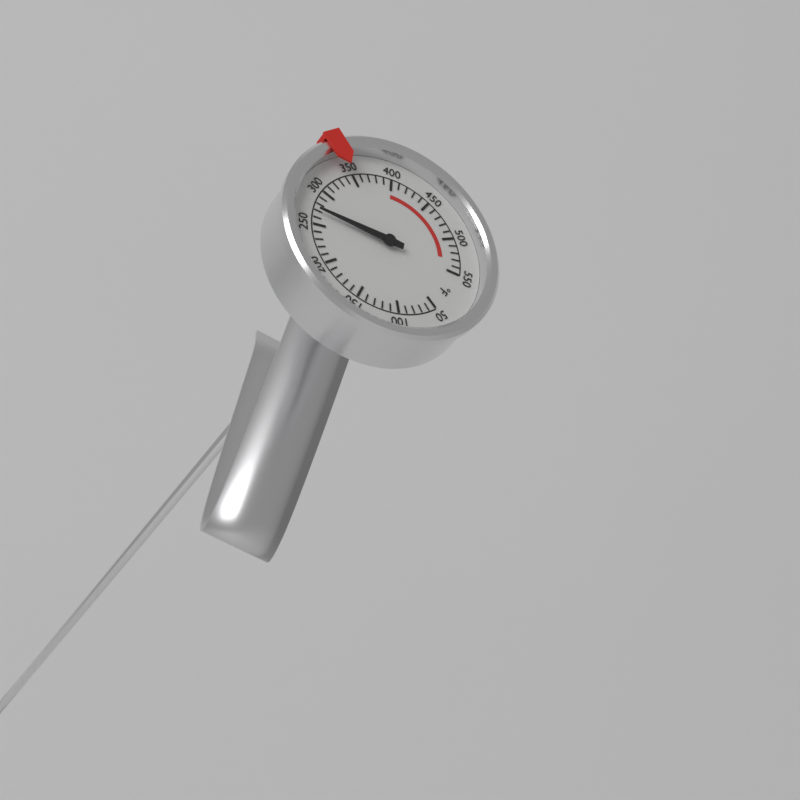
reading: 270 °F
